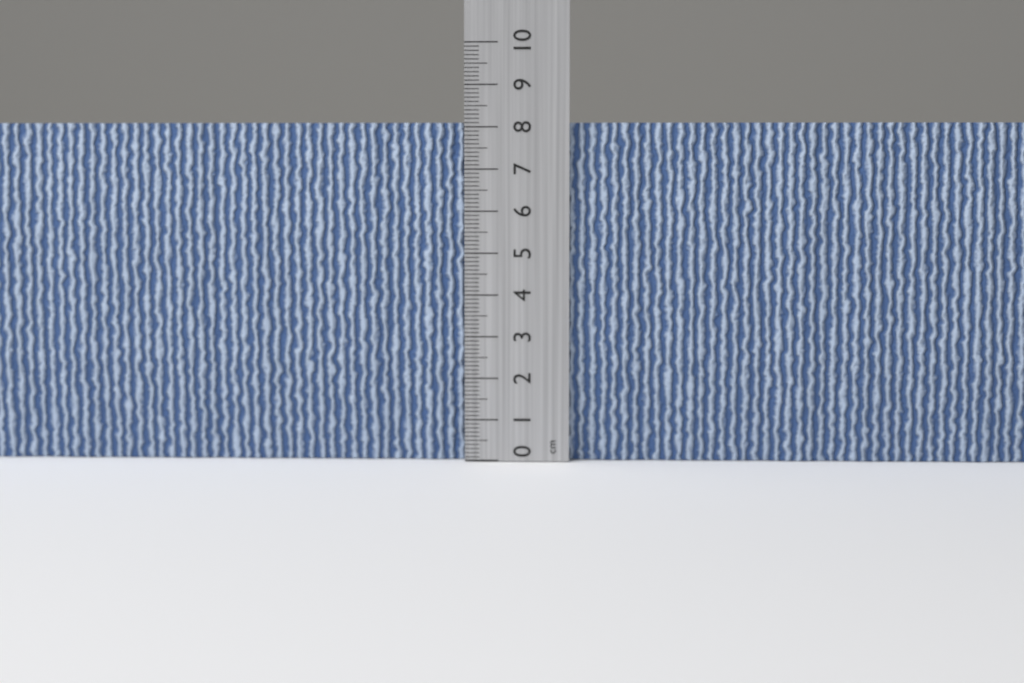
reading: 8.1 cm
